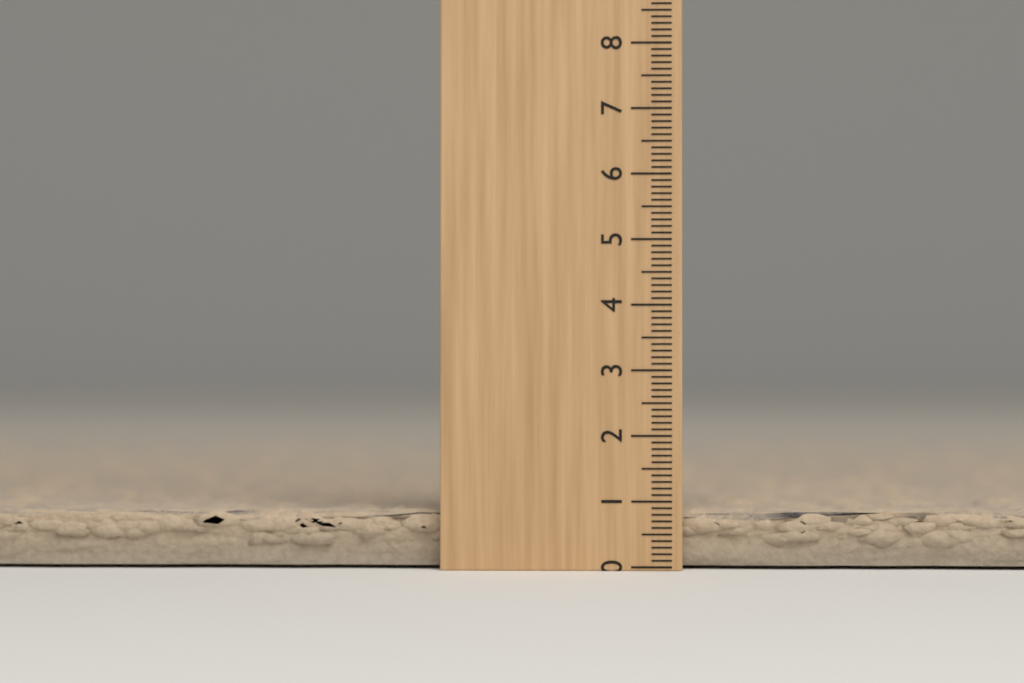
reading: 0.9 (no unit)
